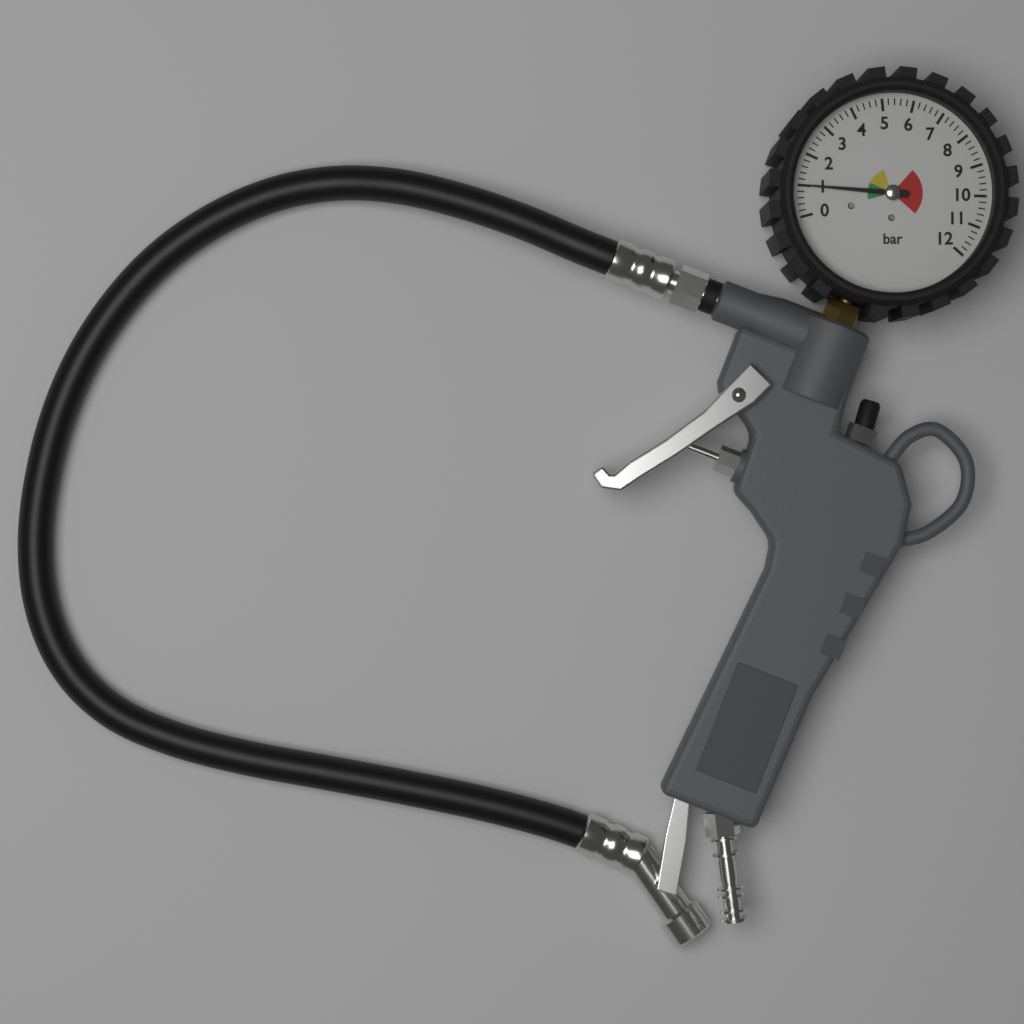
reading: 1.0 bar
